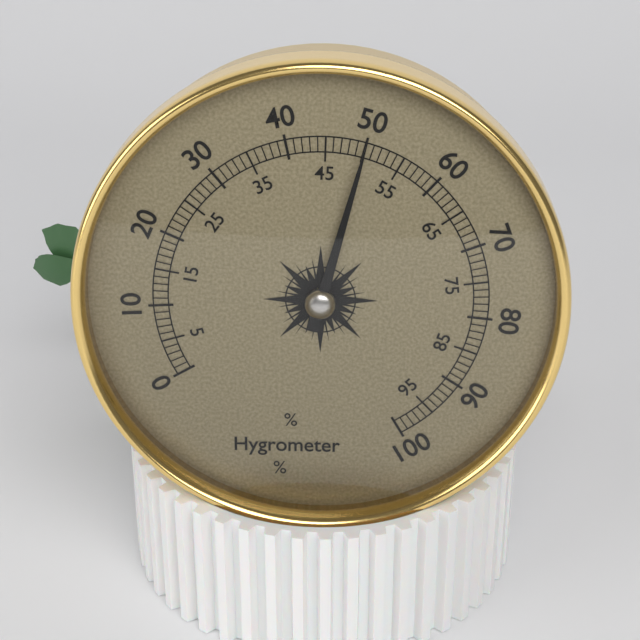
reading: 50 %
